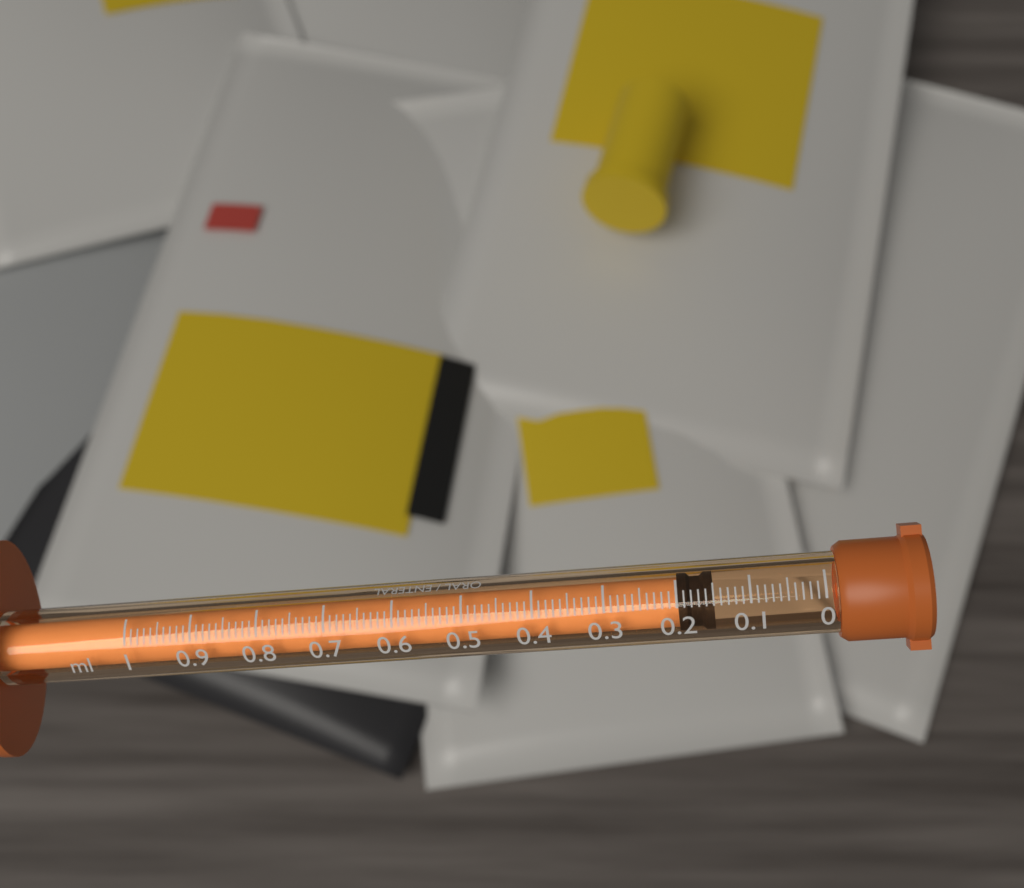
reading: 0.15 ml
